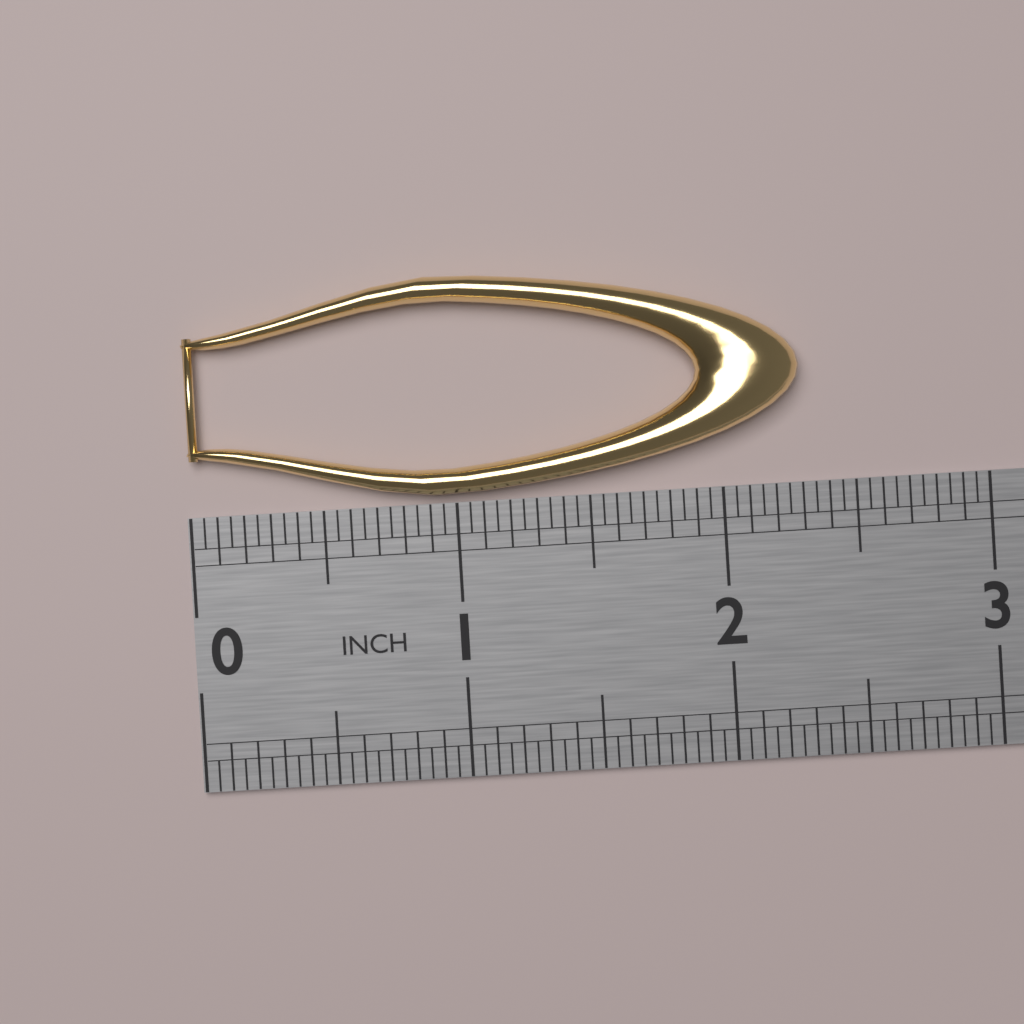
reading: 2.30 in
